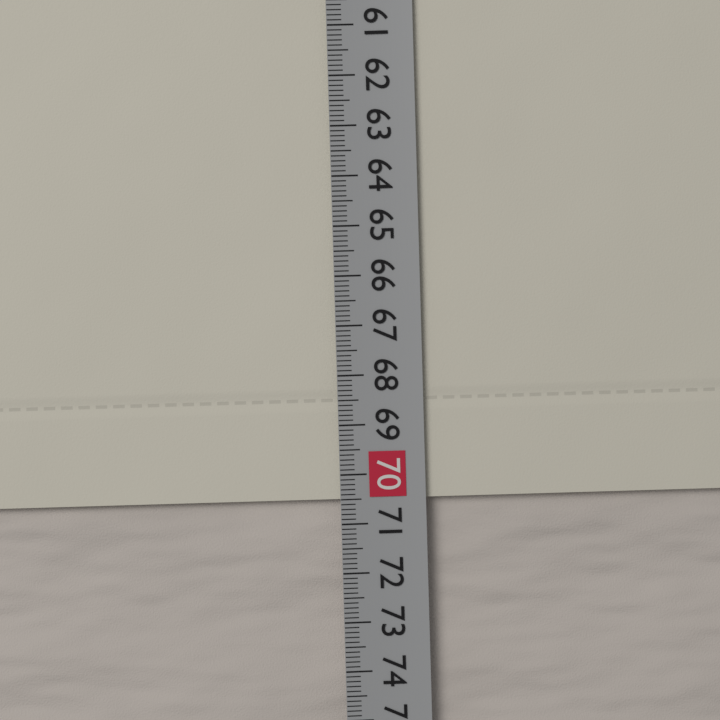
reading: 70.5 cm
